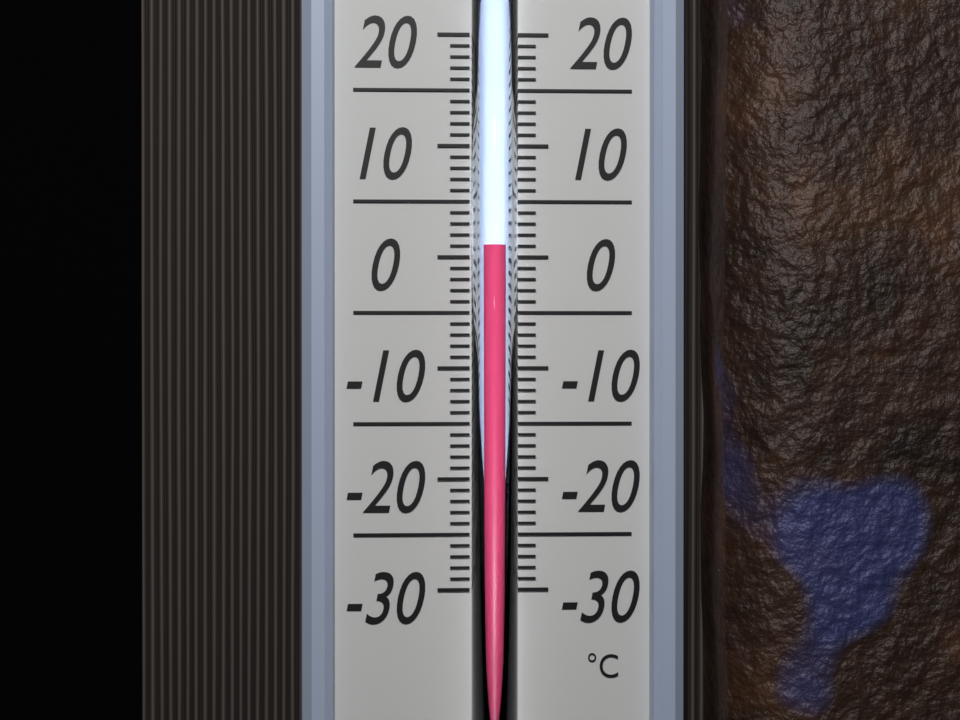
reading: 1 °C
